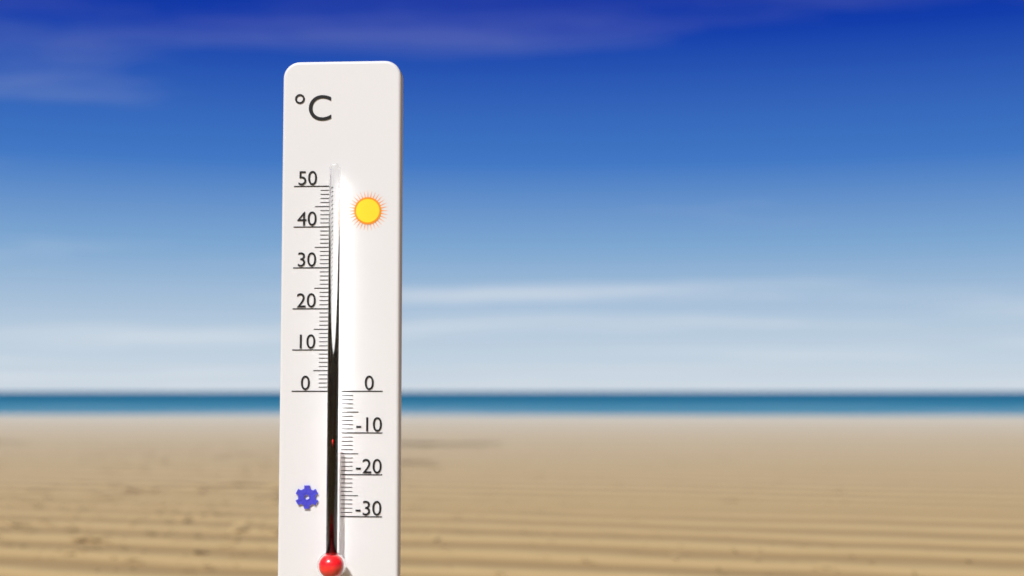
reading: -11 °C
